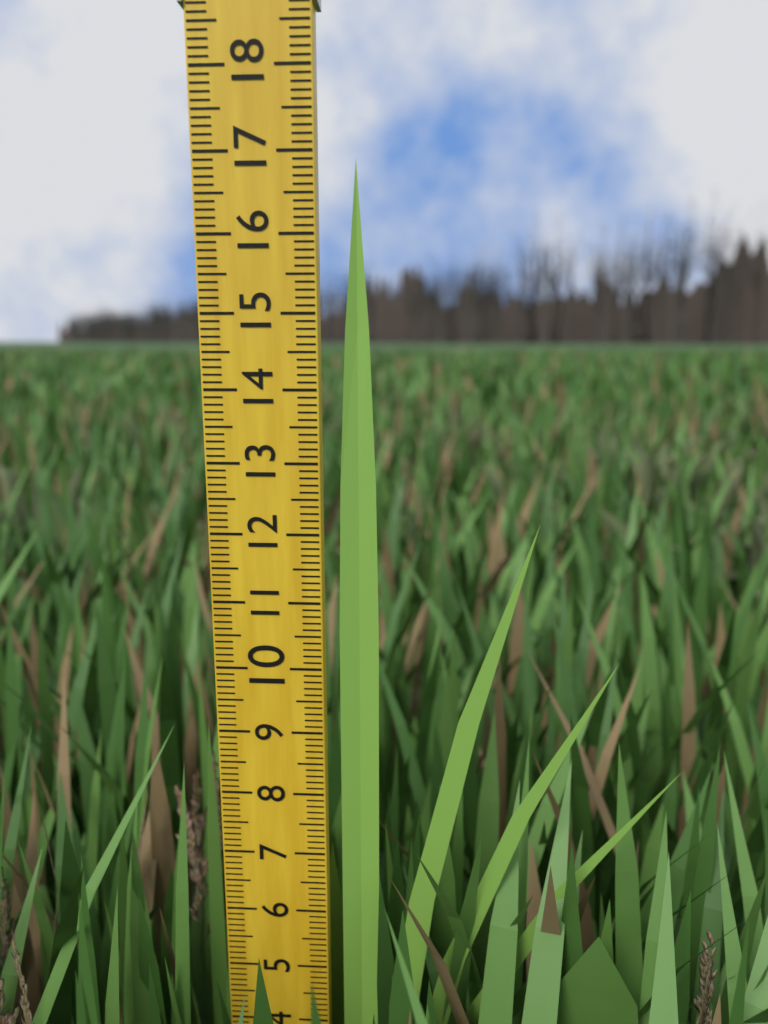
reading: 16.9 (no unit)
